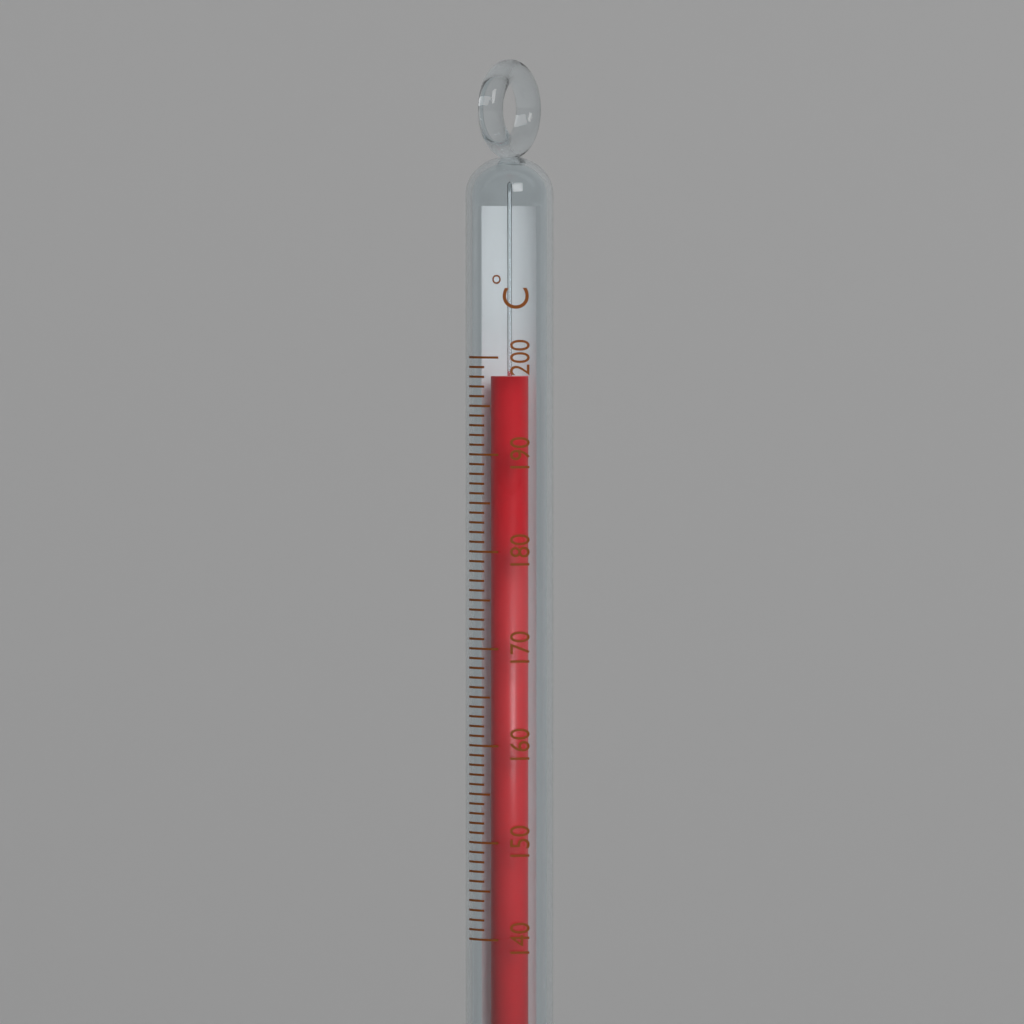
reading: 198 °C
